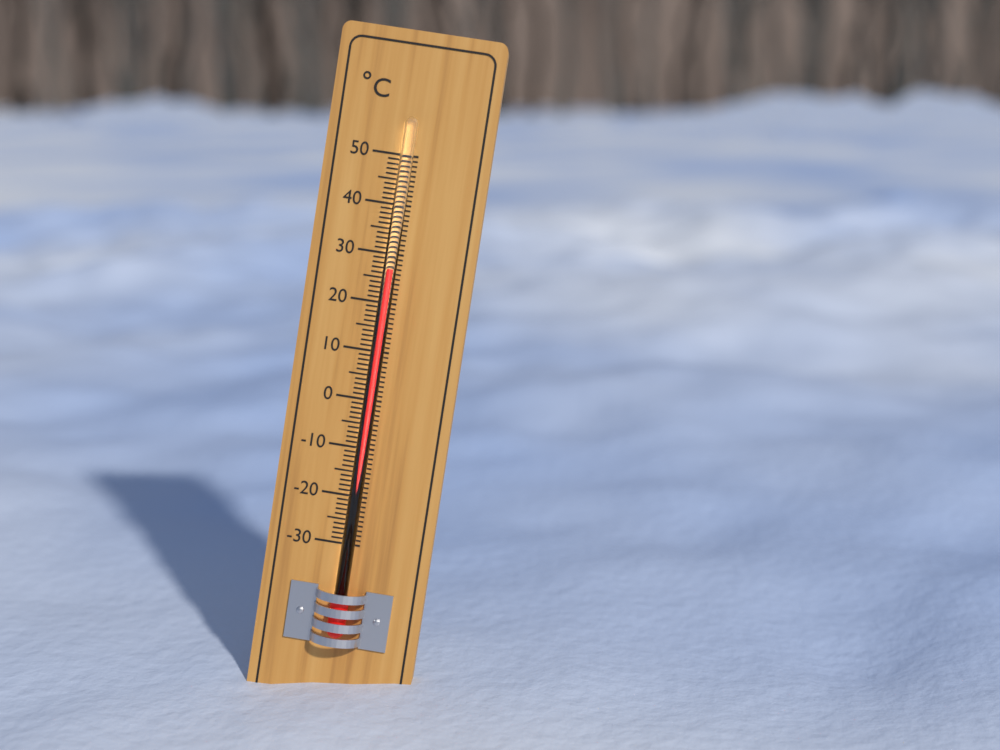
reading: 27 °C
